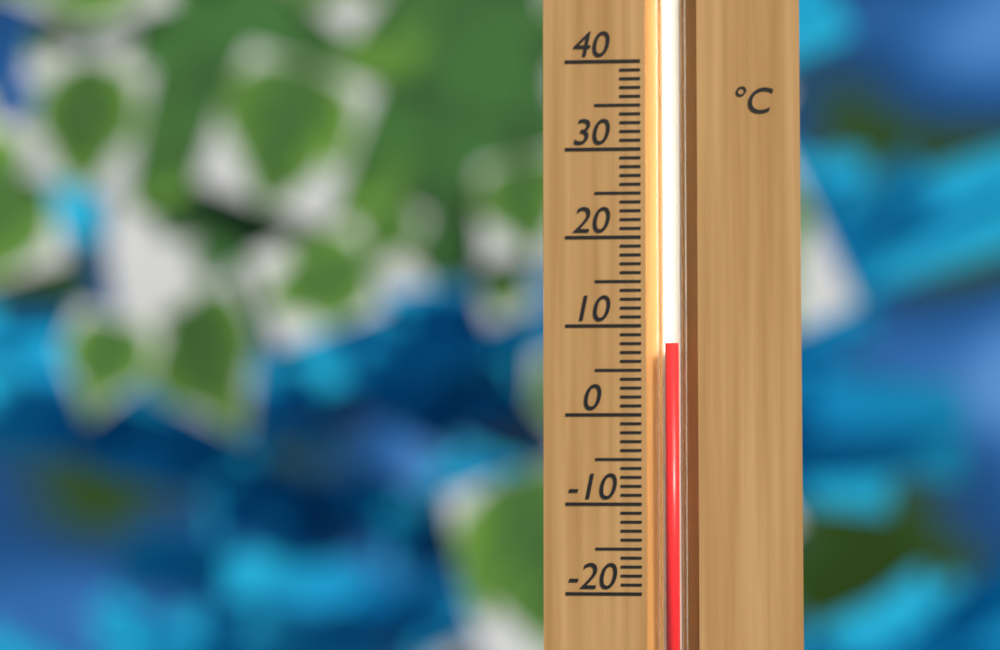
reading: 8 °C
